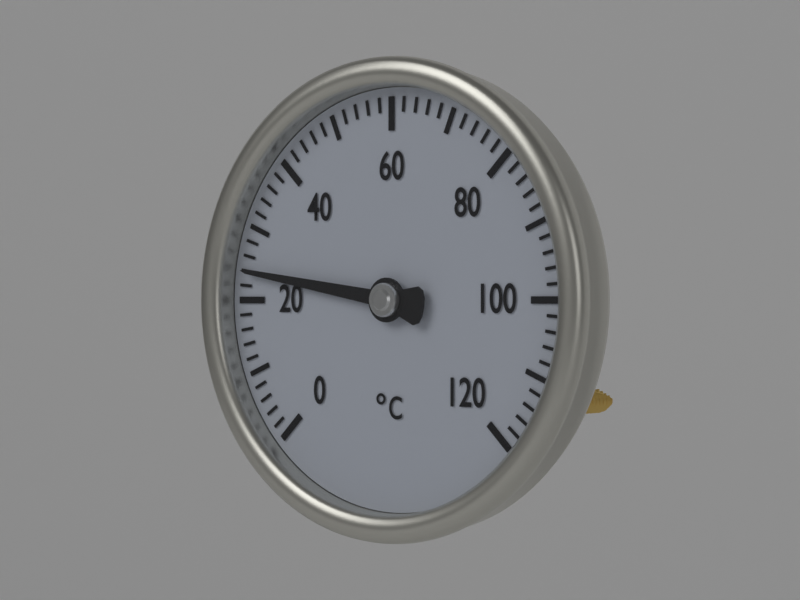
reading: 24 °C
